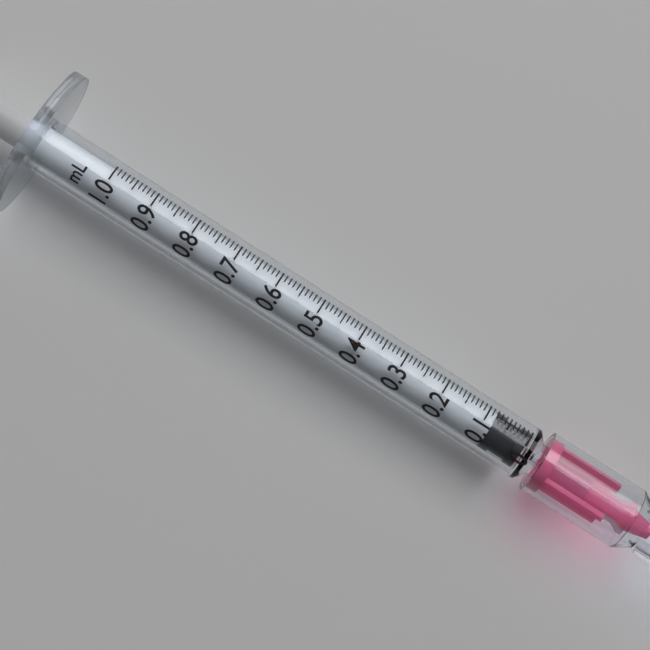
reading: 0.00 mL
